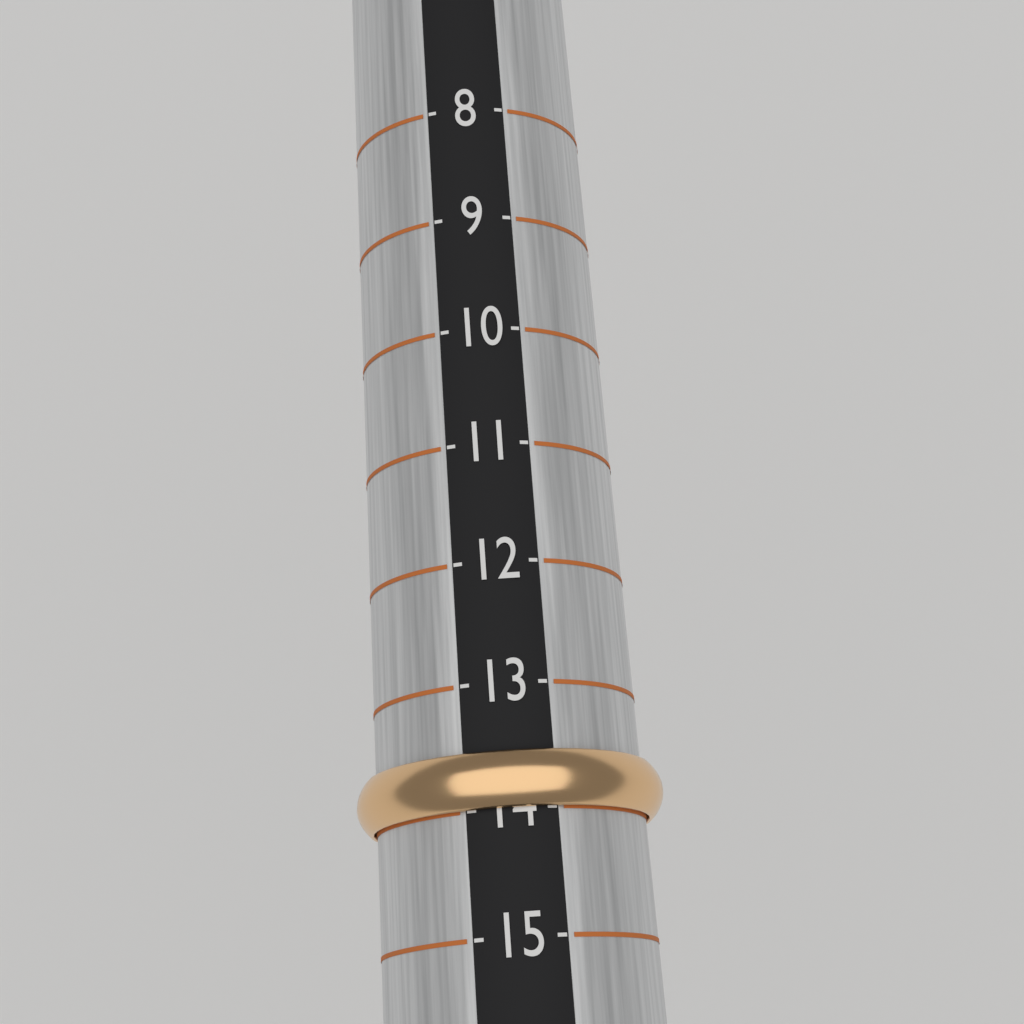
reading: 14 (no unit)
